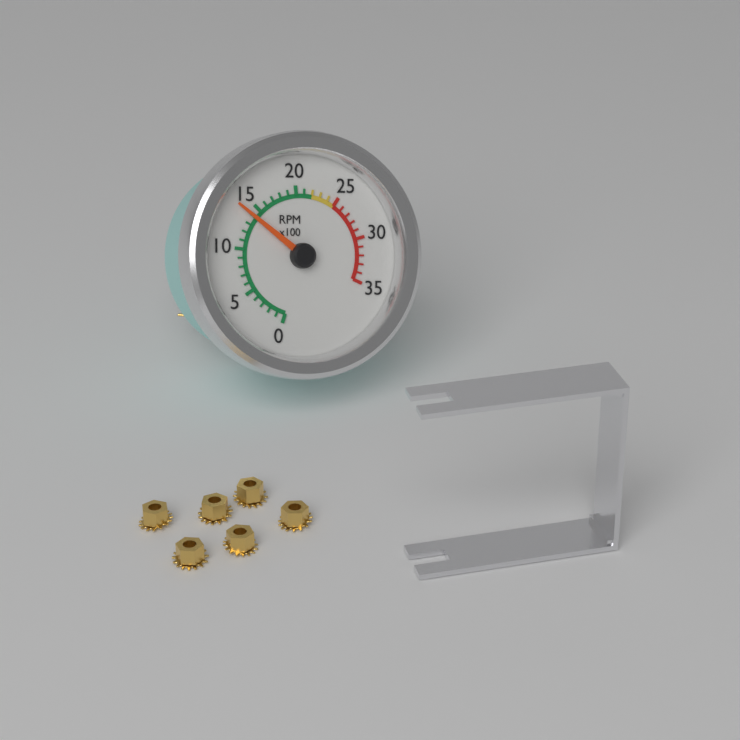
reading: 1400 RPM
